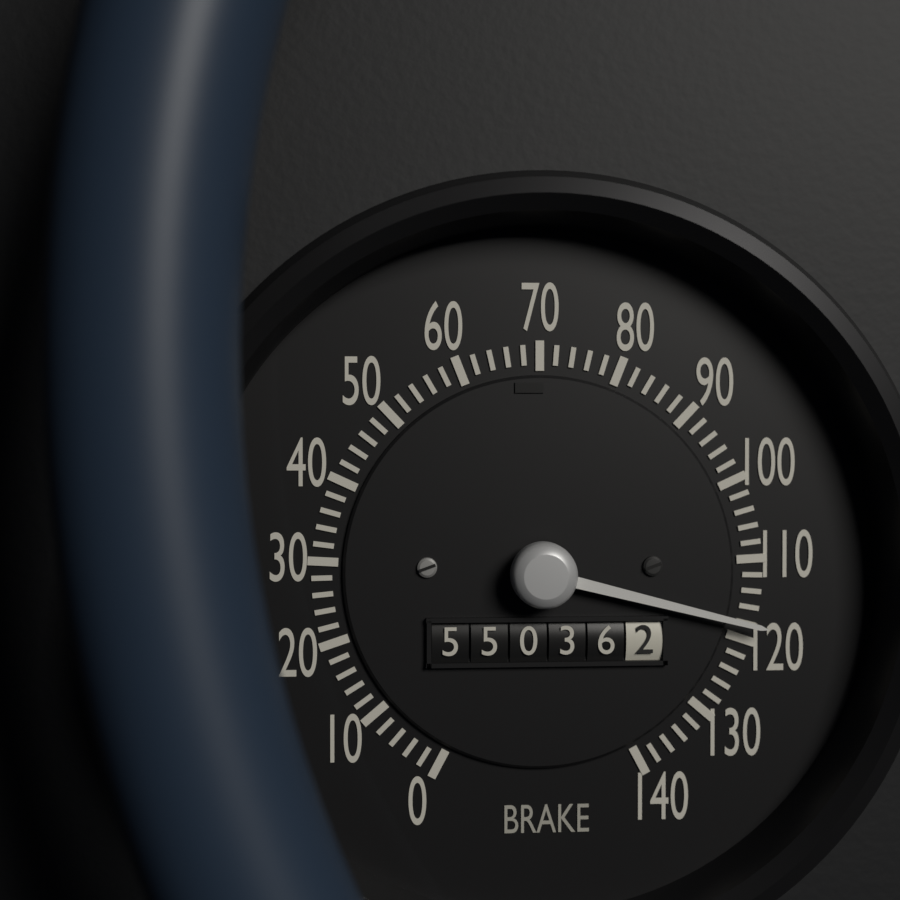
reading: 118 (no unit)
